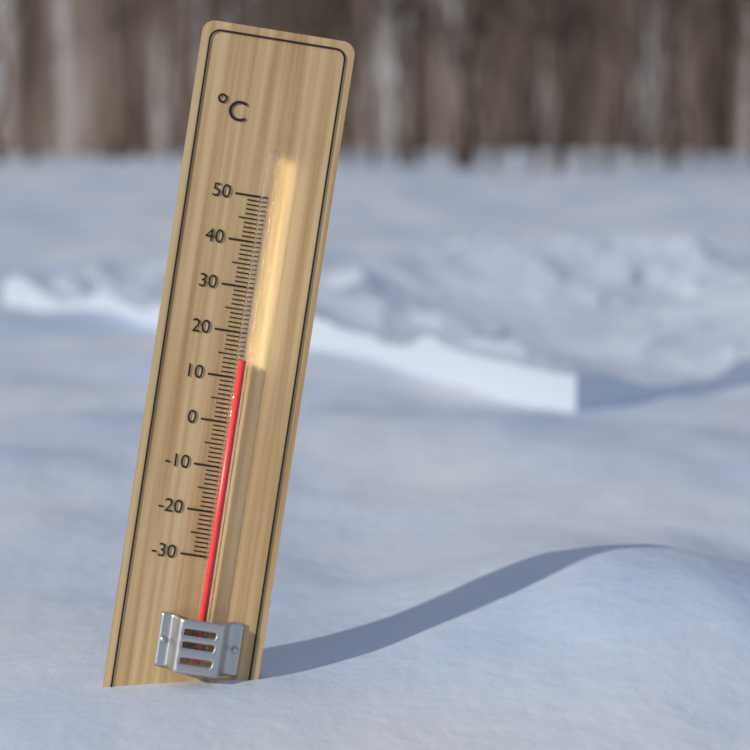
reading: 14 °C
